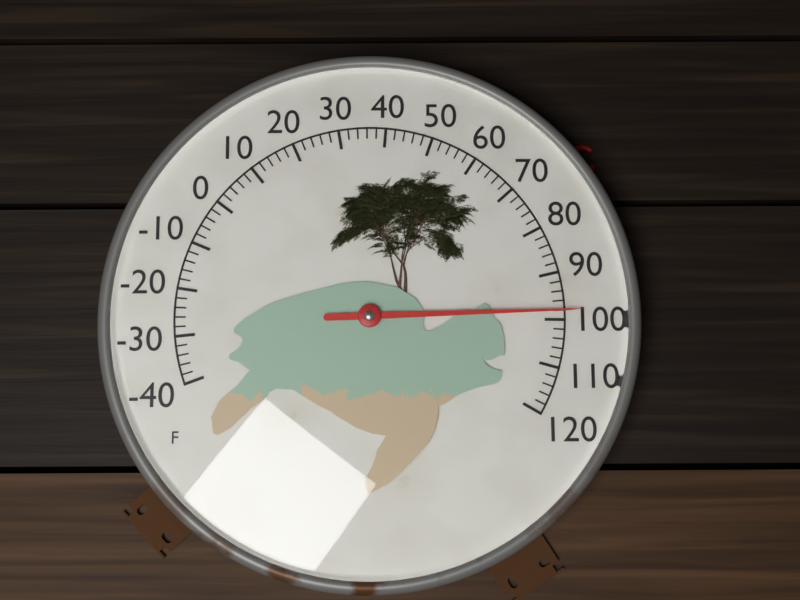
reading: 98 °F
